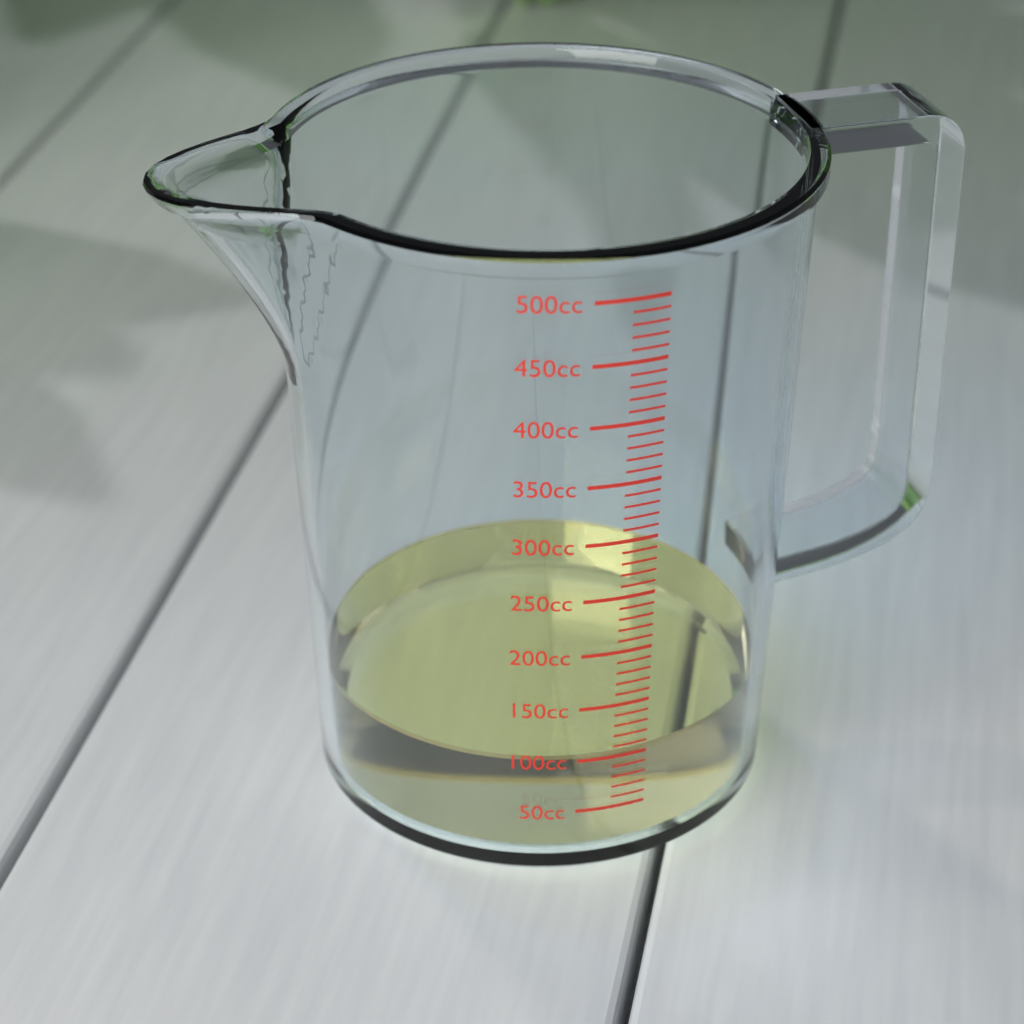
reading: 100 cc
